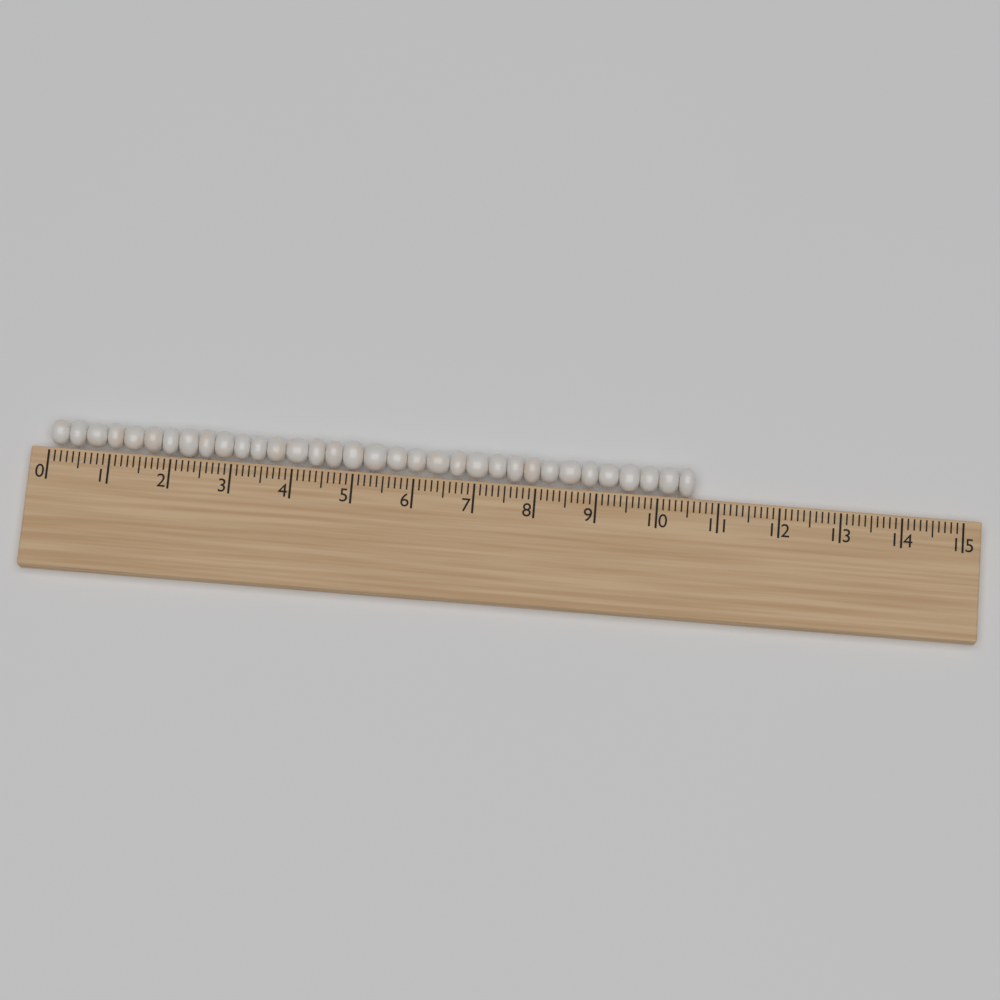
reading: 10.6 (no unit)
